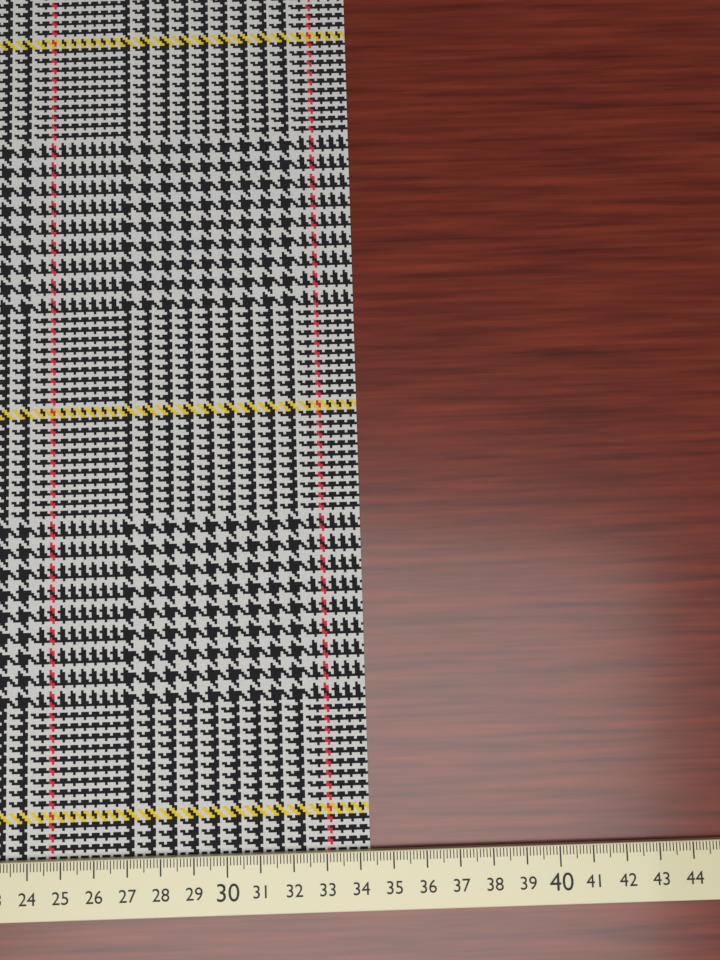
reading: 34.3 cm
